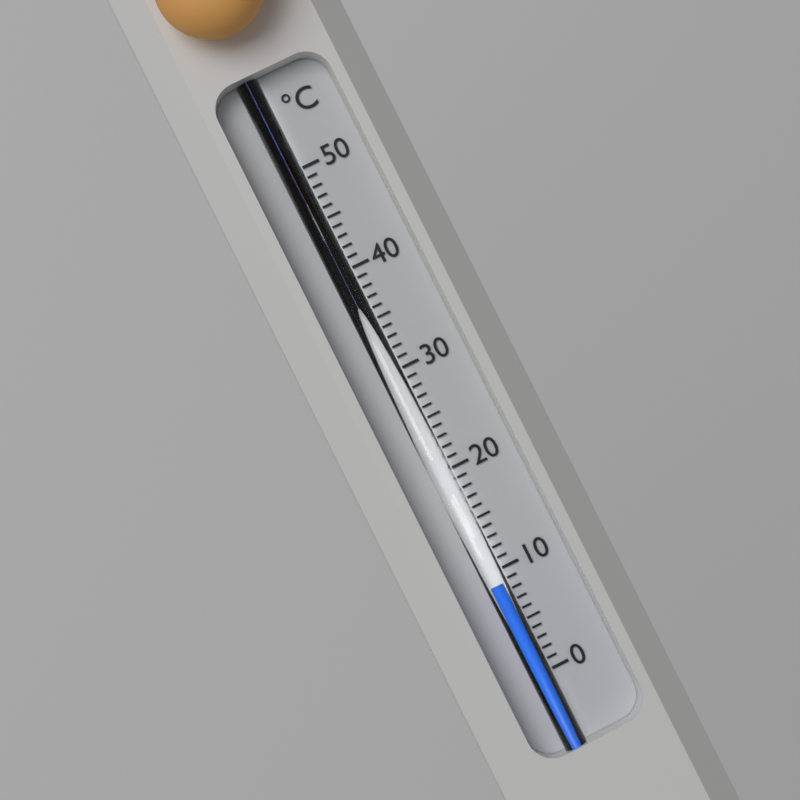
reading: 9 °C
